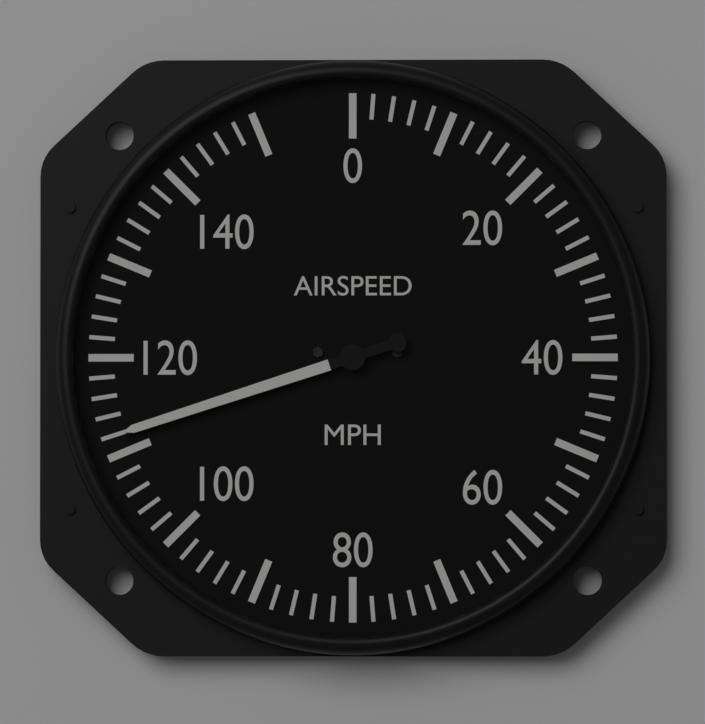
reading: 112 mph
